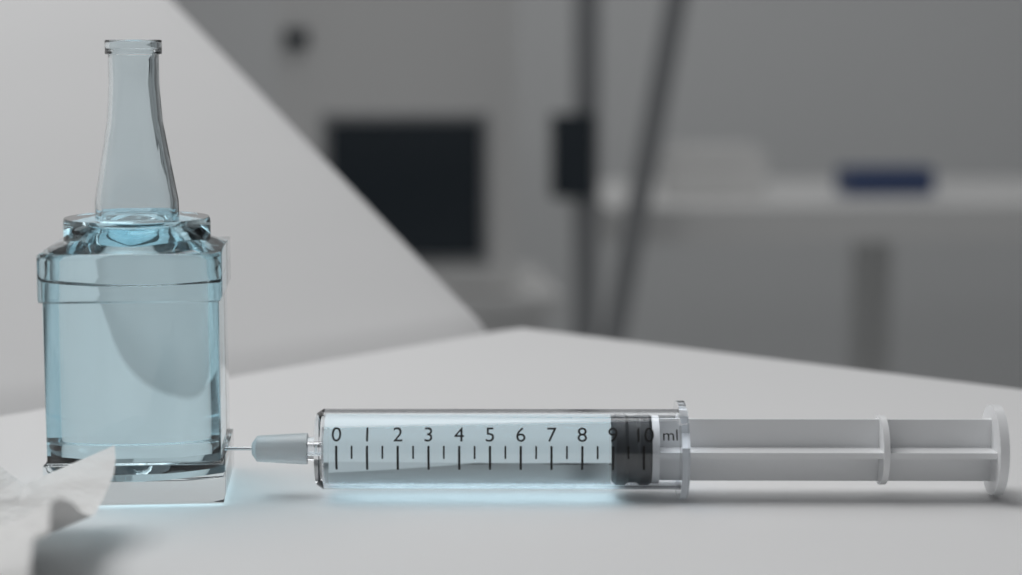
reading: 9.0 ml
